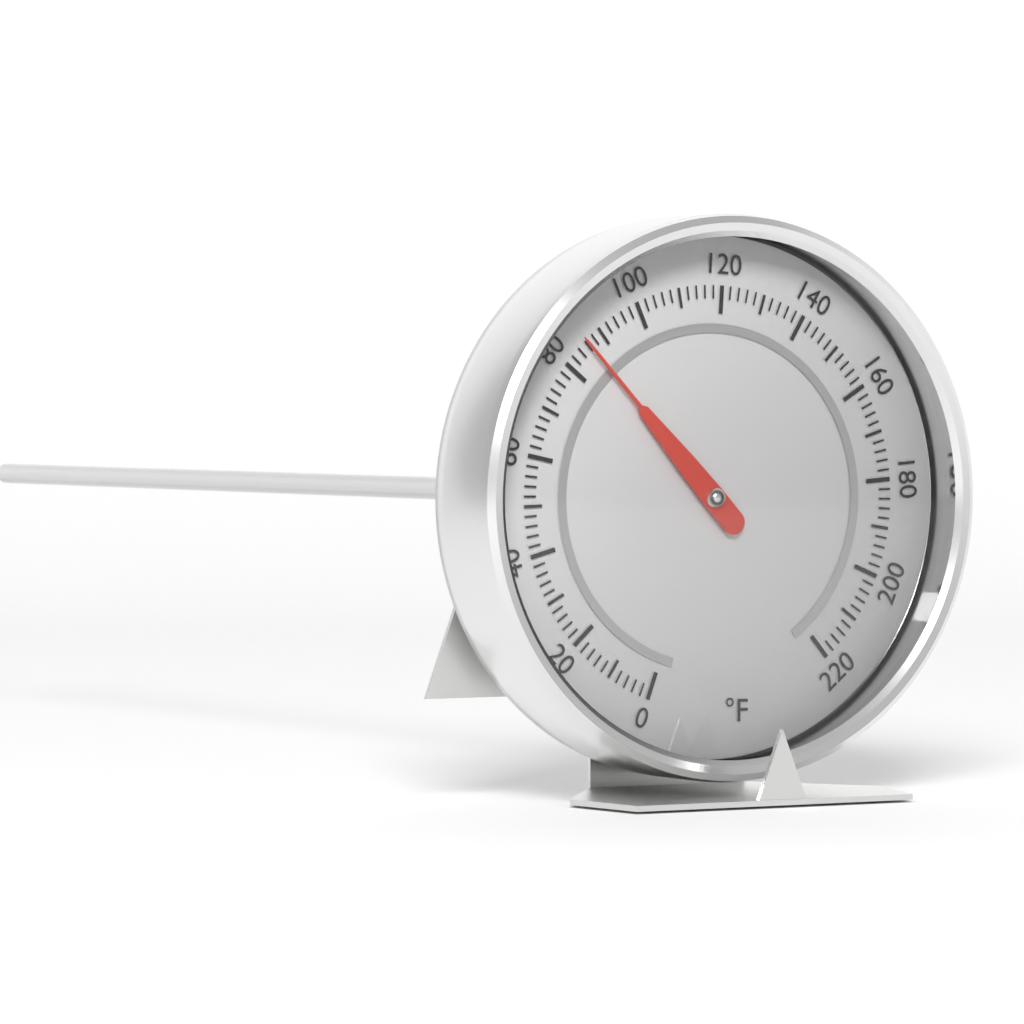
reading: 86 °F
